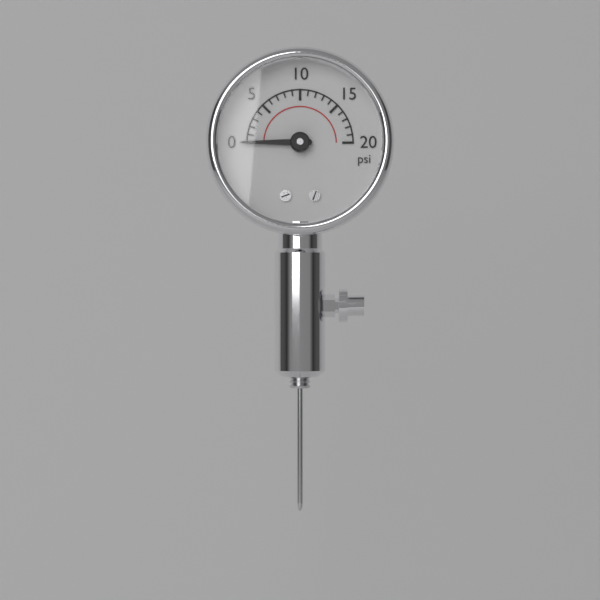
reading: 0 psi
